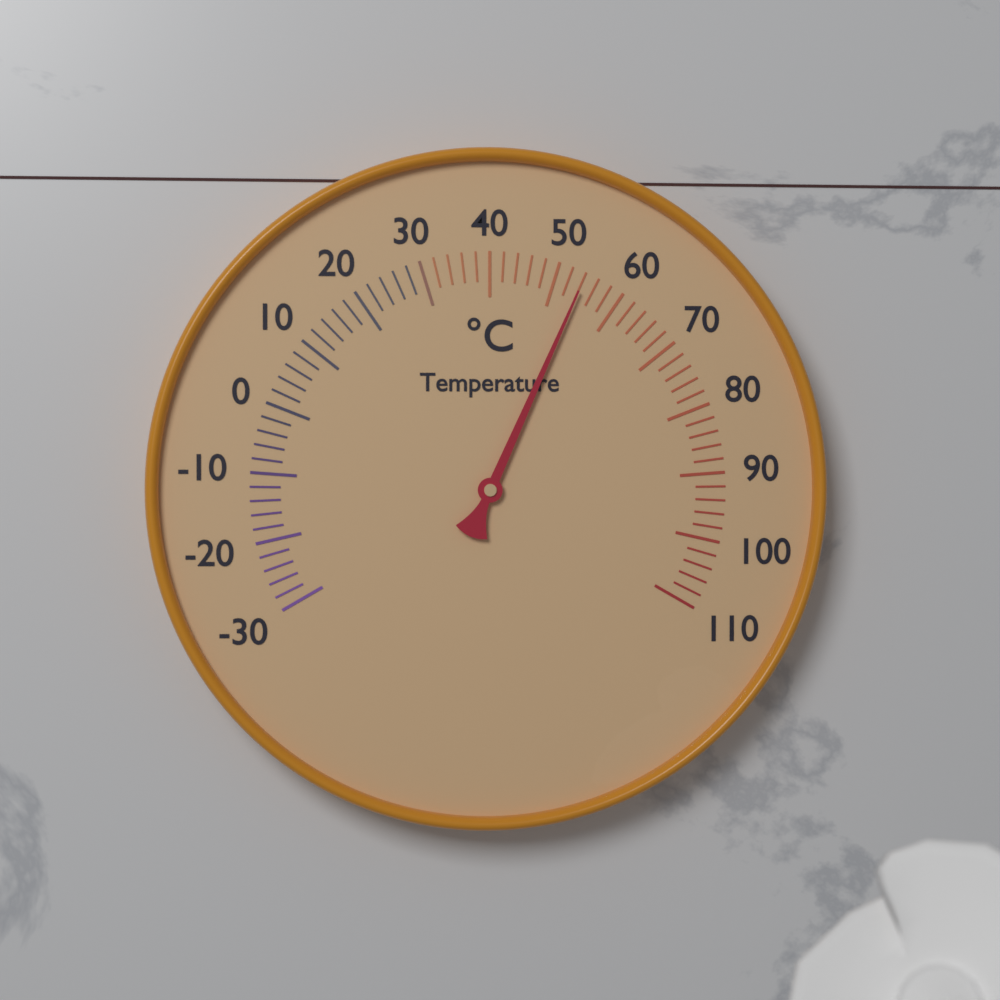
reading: 54 °C
